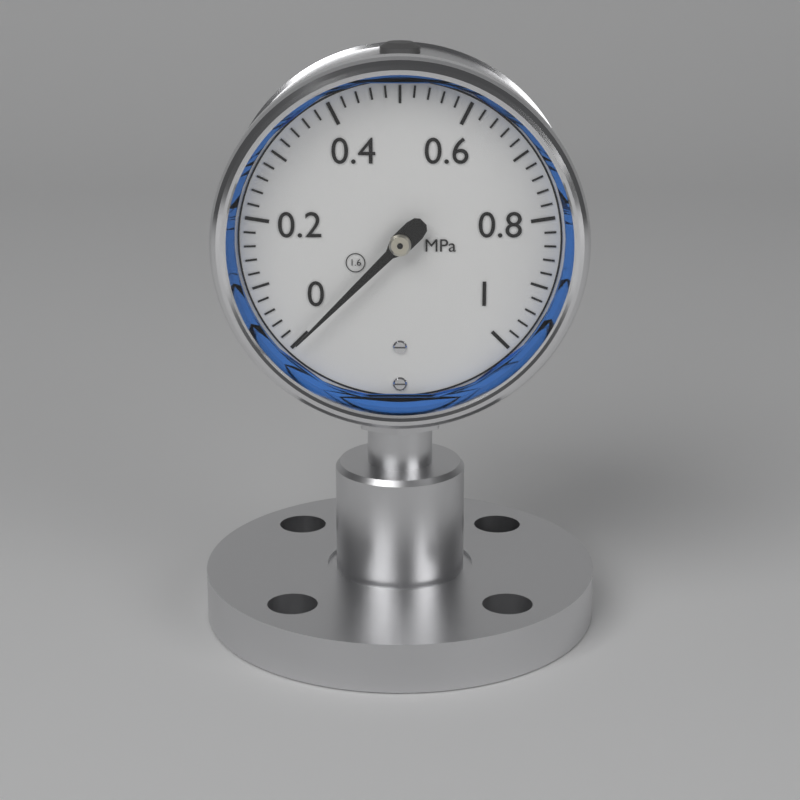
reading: 0.00 MPa
